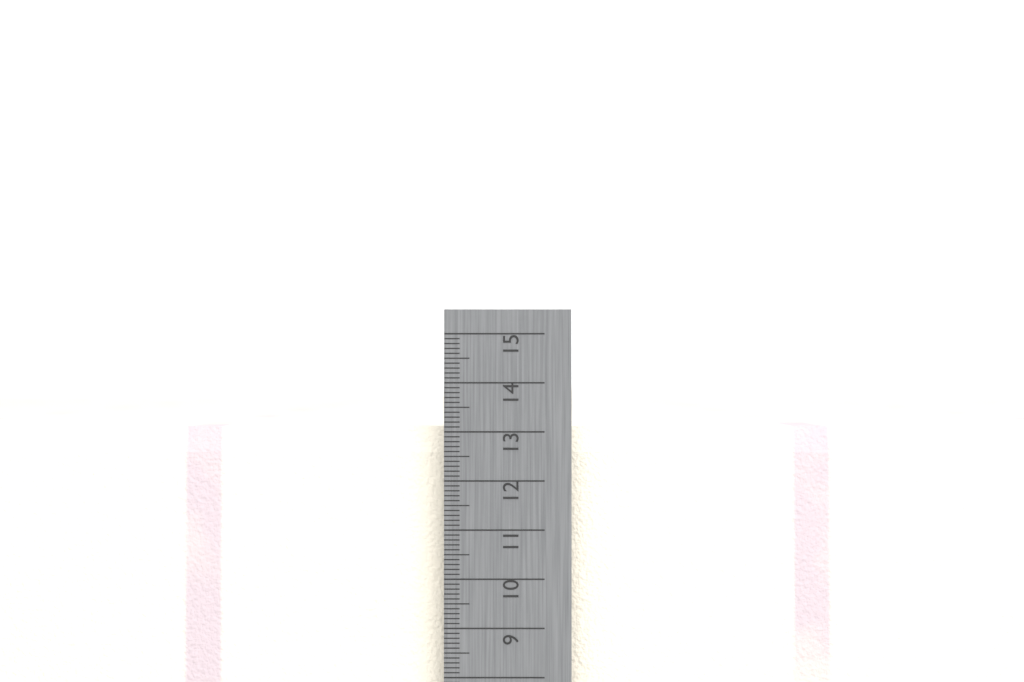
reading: 13.1 cm
